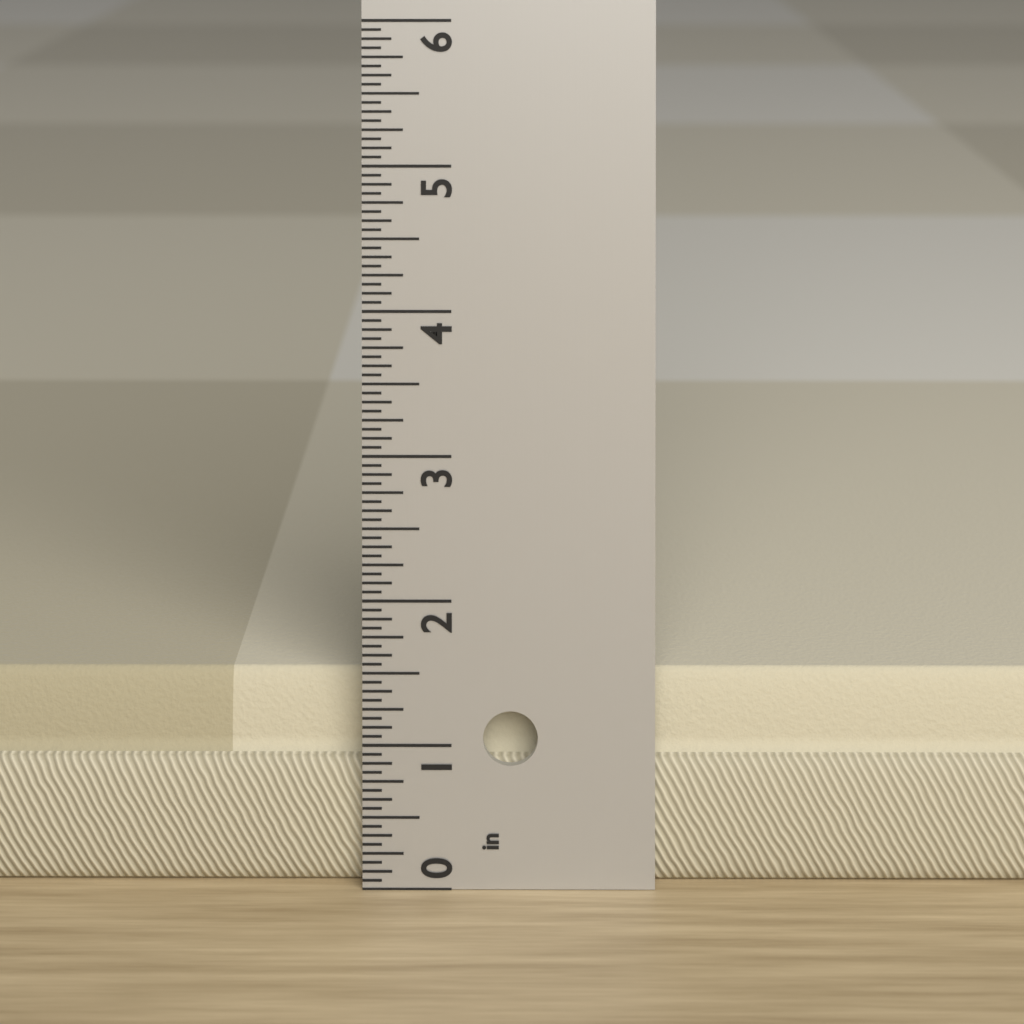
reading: 1.4375 in
